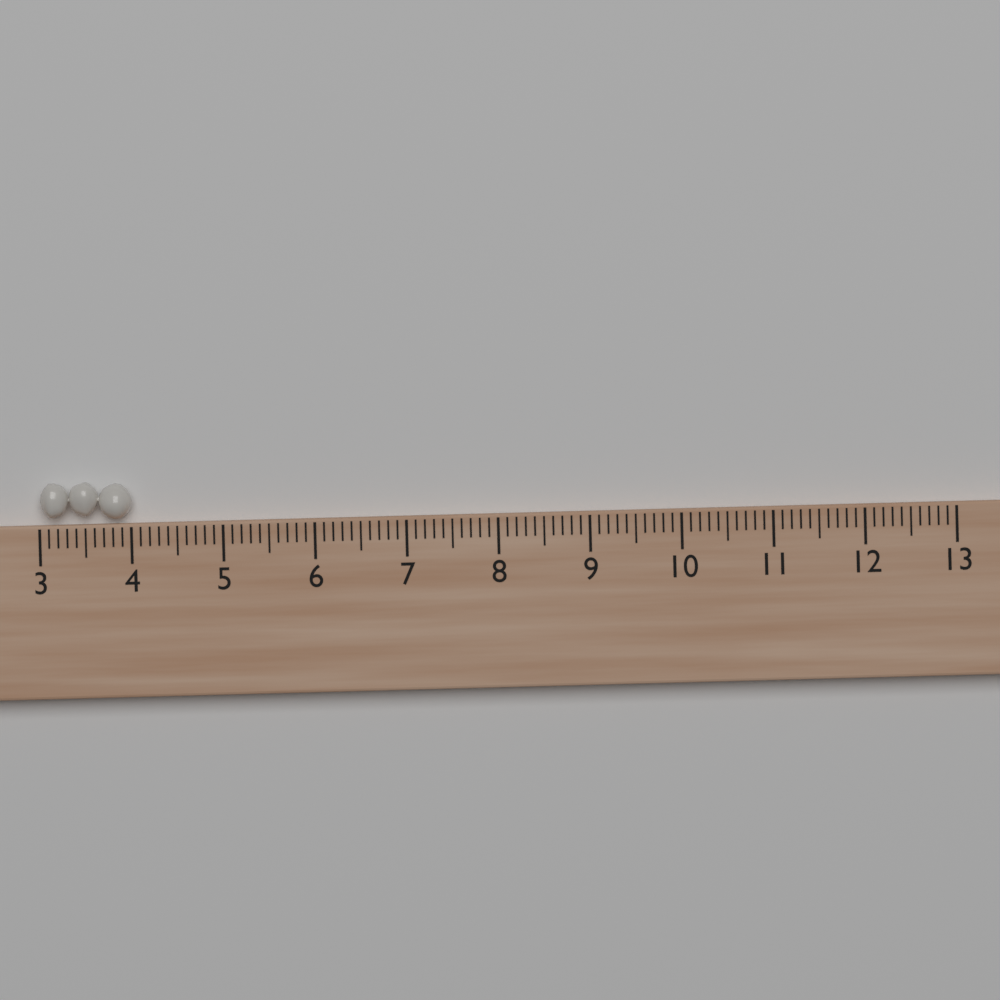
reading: 4.0 (no unit)
